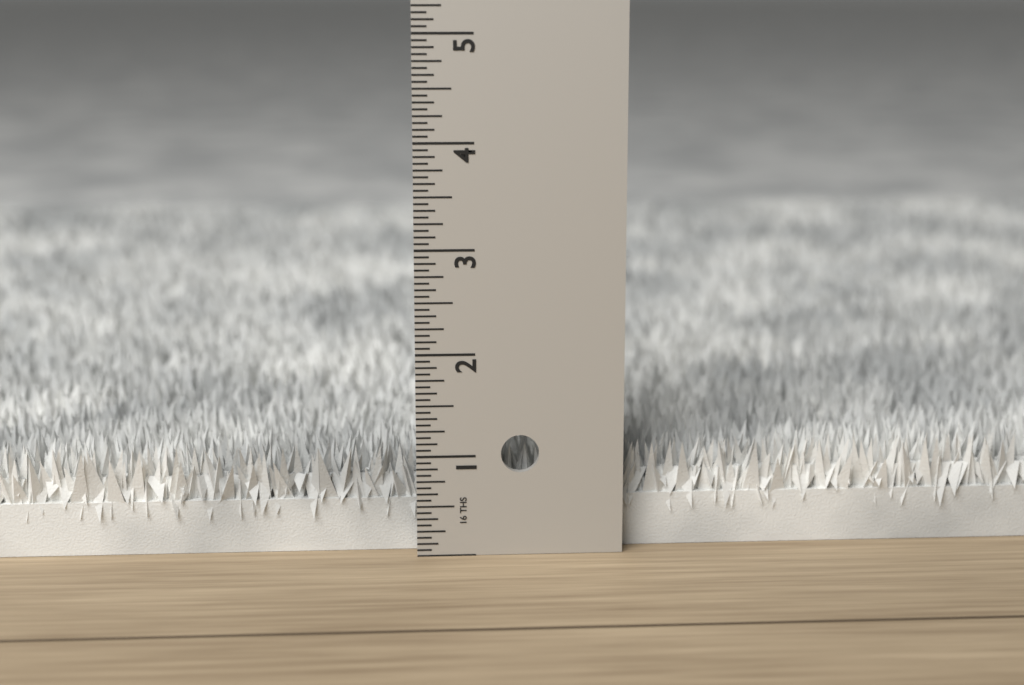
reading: 1.0625 in
